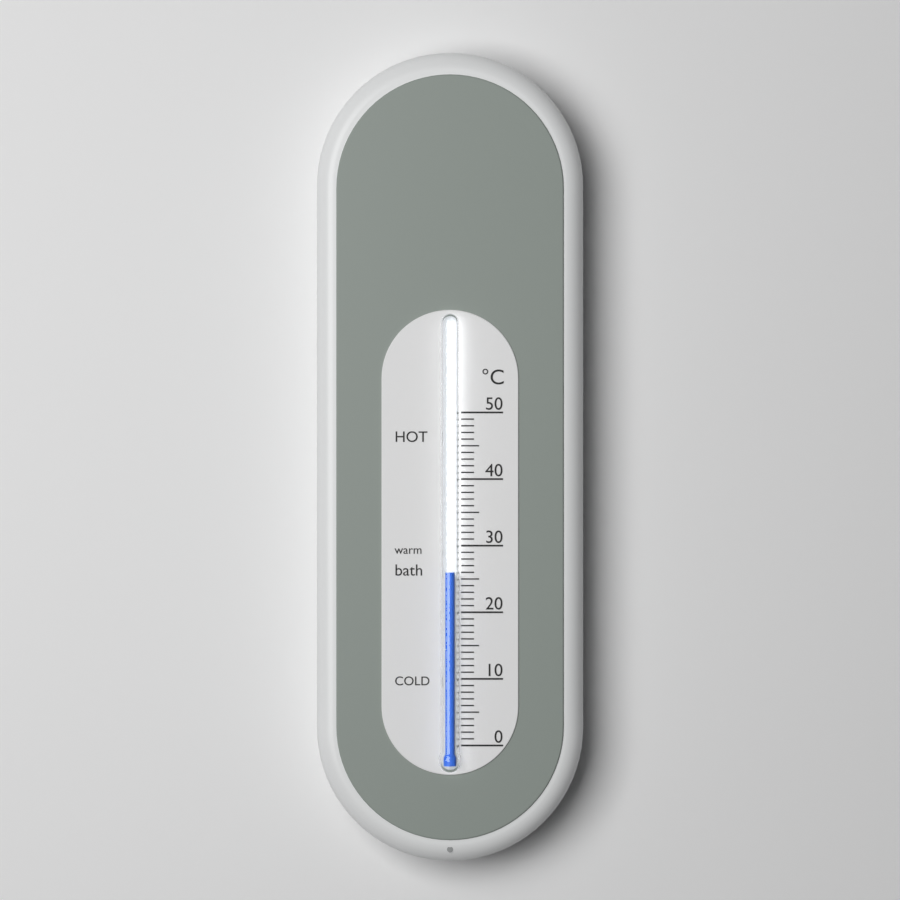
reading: 26 °C
